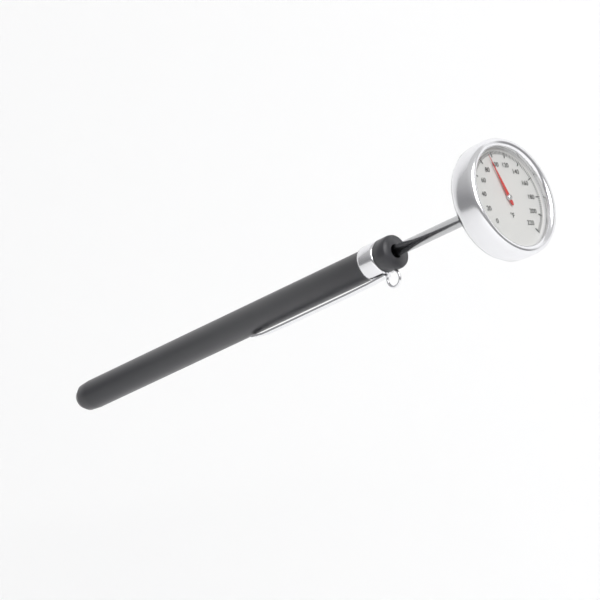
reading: 94 °F
